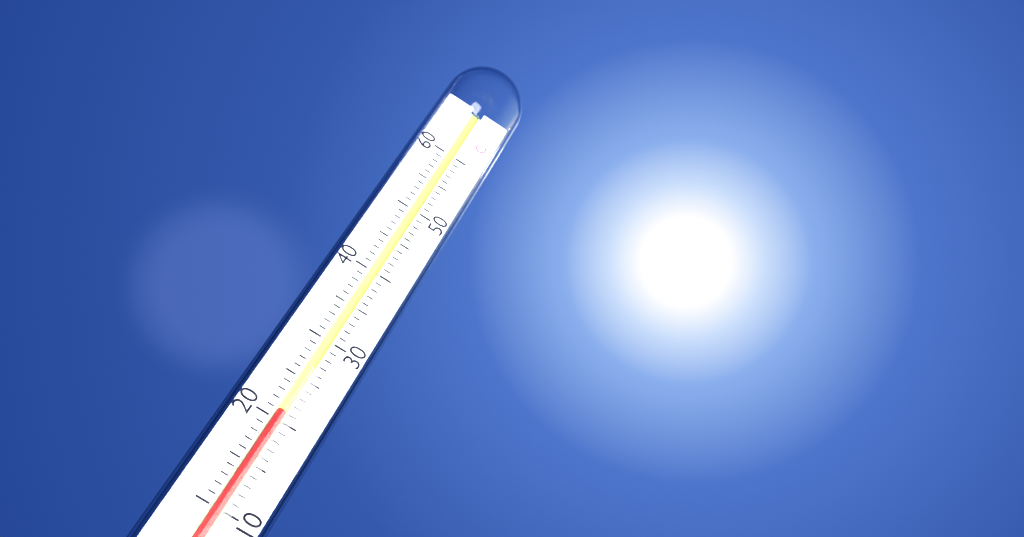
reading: 21 °C
